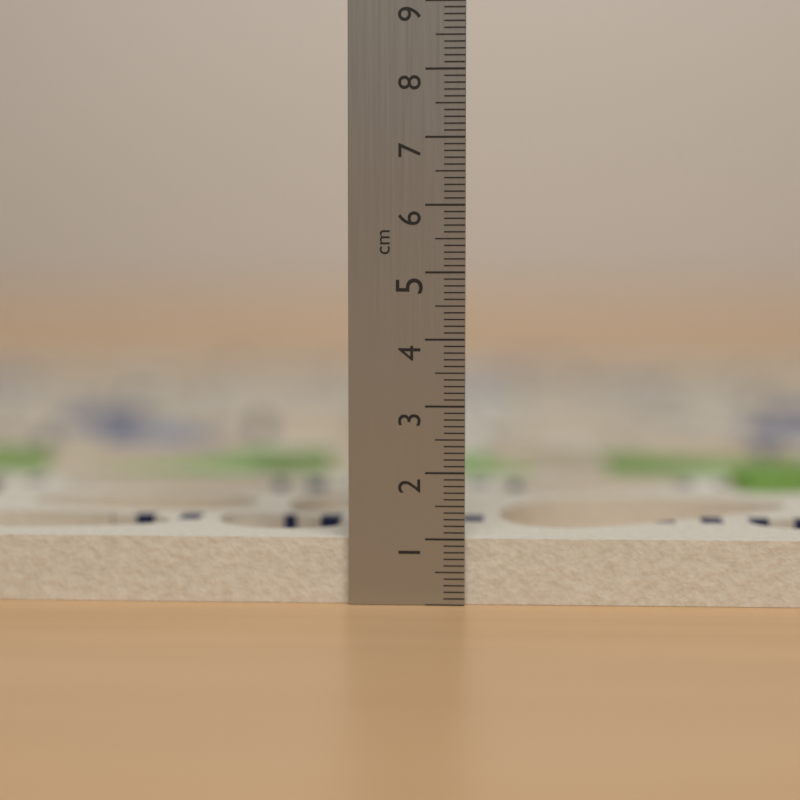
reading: 1.0 cm
